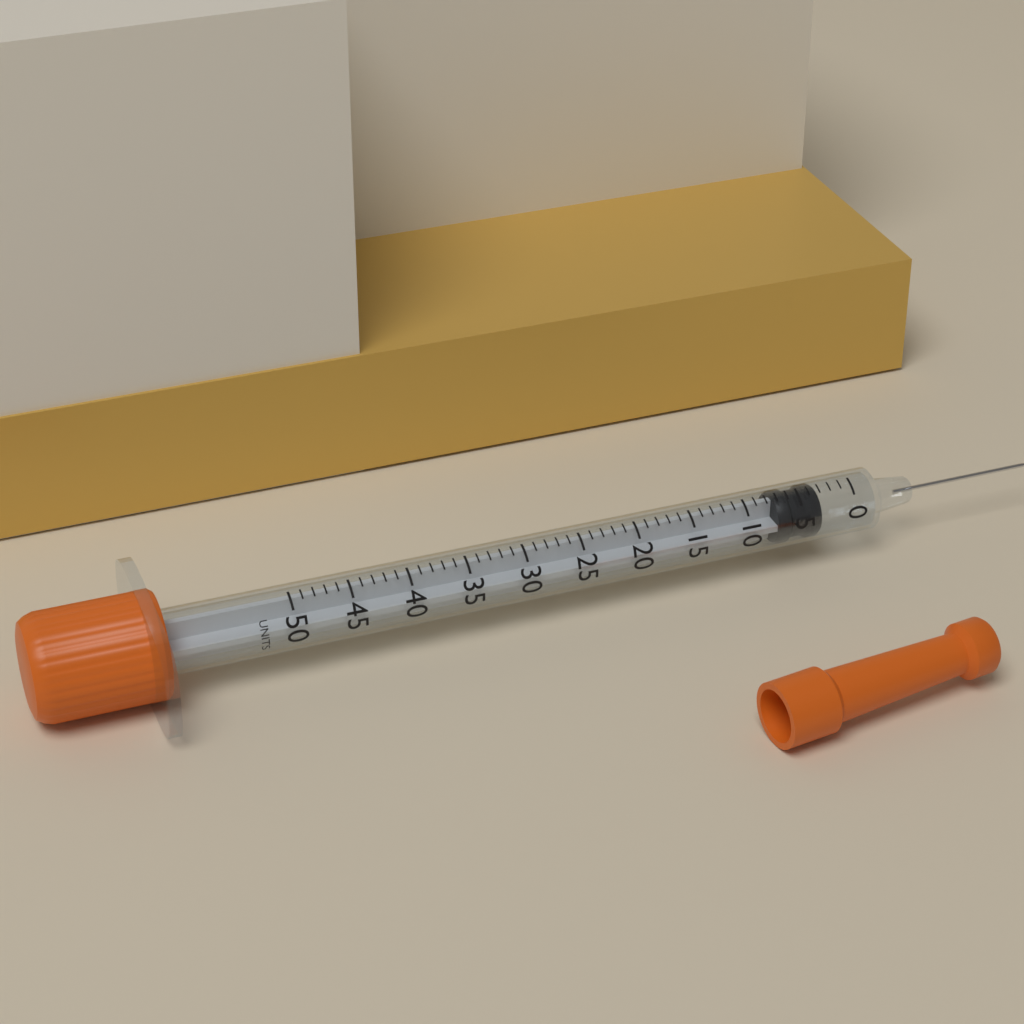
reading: 3 units
